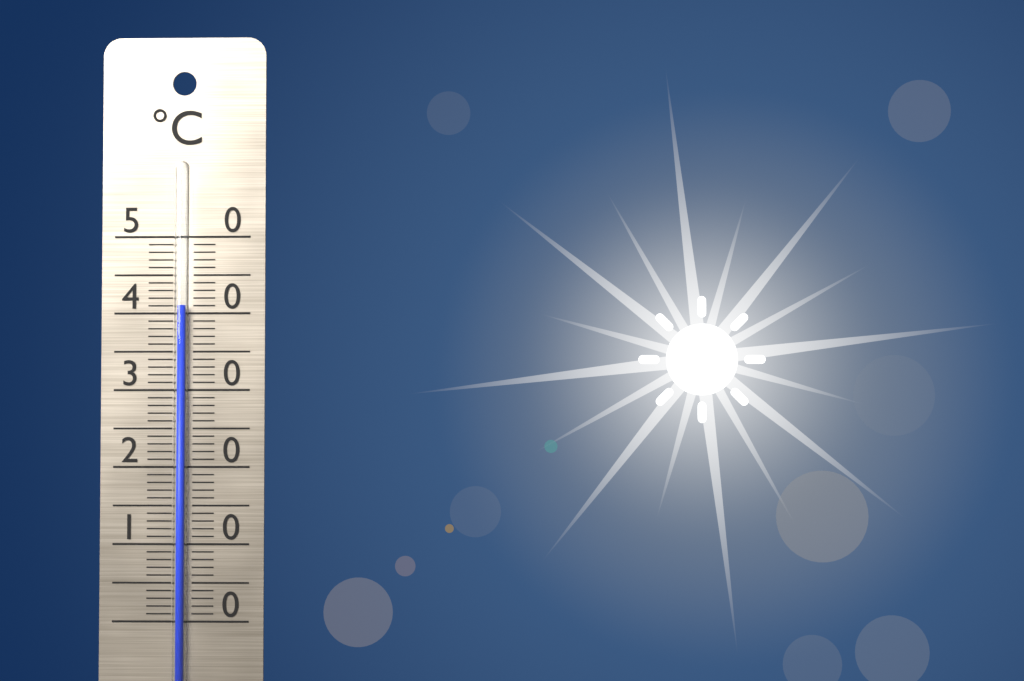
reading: 41 °C
